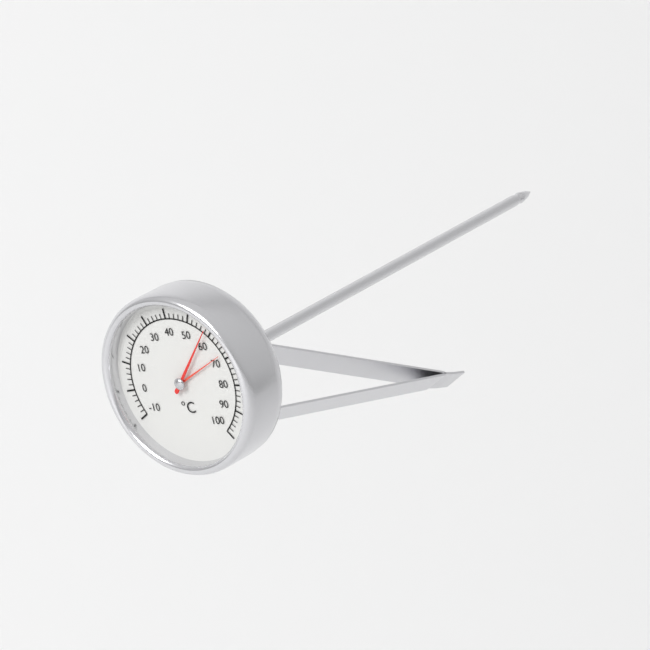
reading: 58 °C
